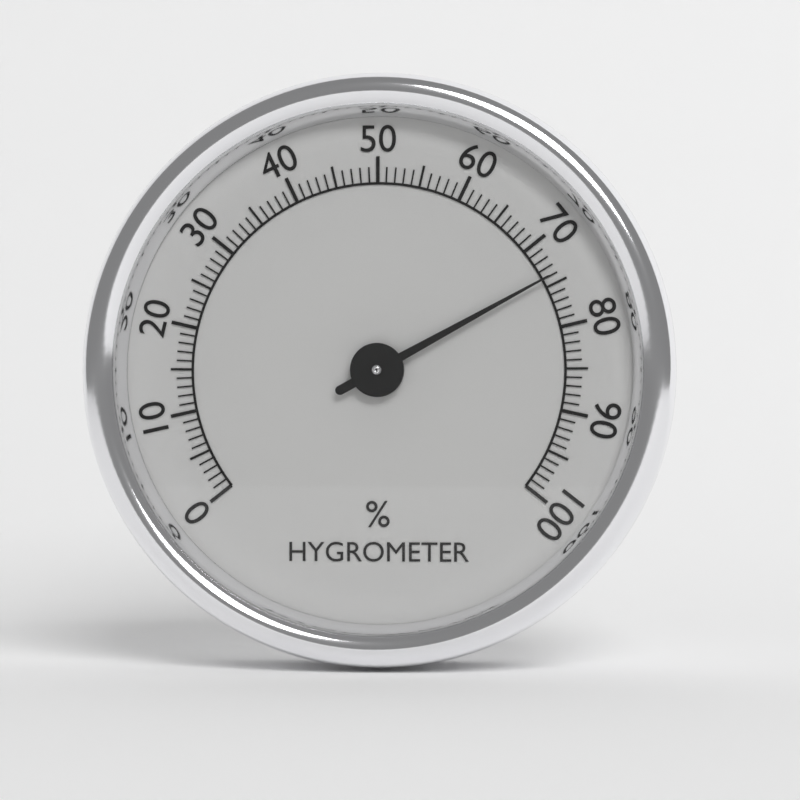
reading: 74 %
